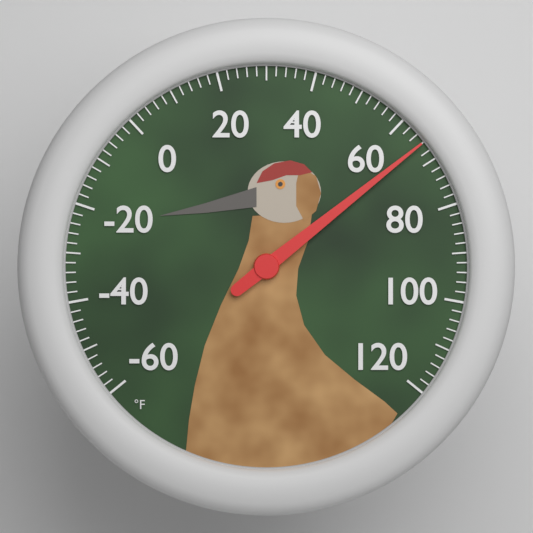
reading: 66 °F
